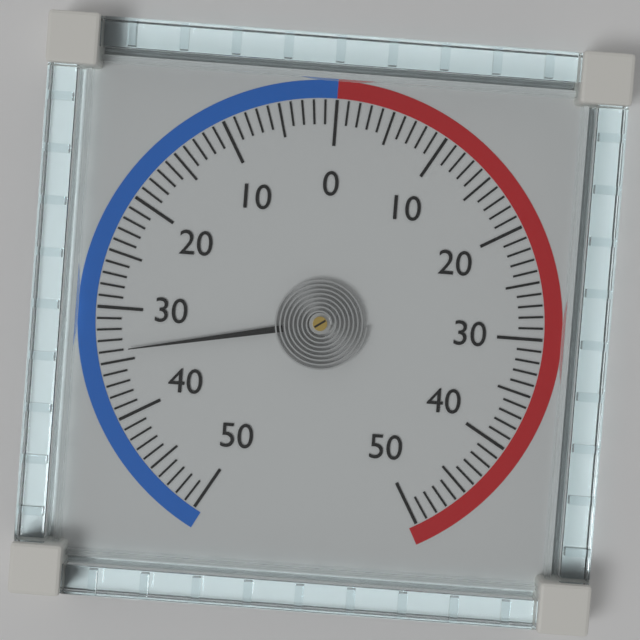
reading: -34 (no unit)
